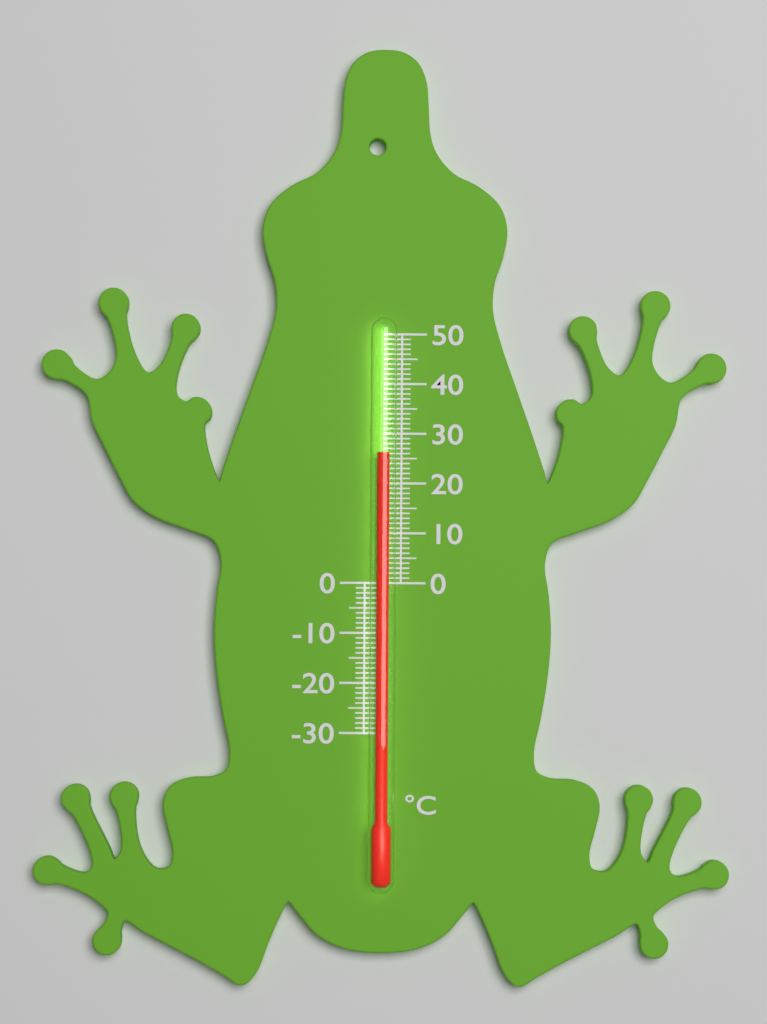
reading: 26 °C
